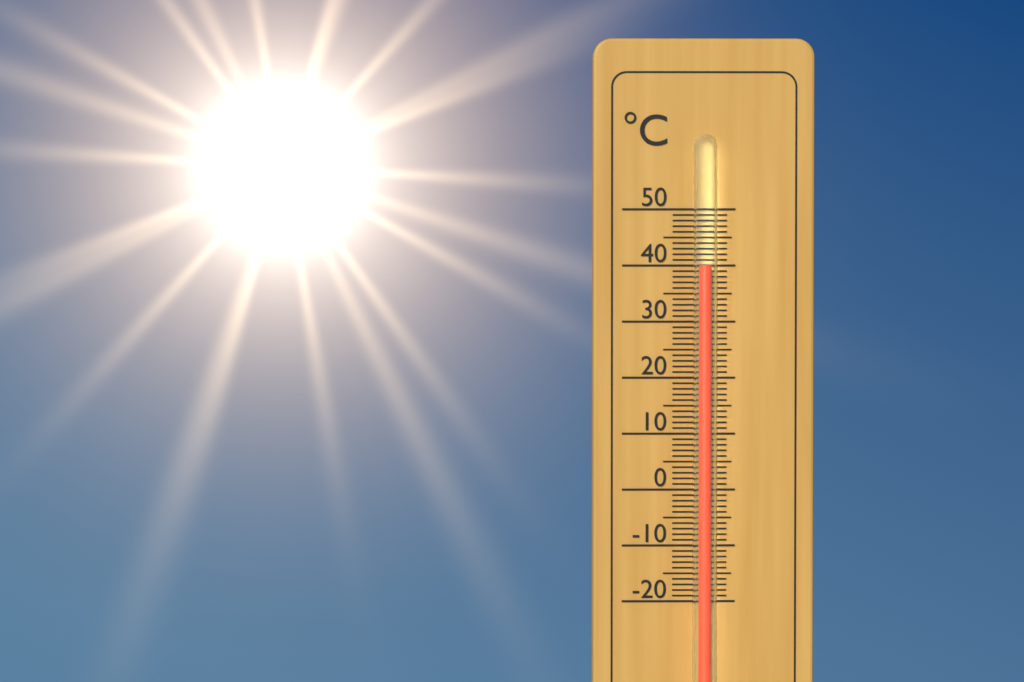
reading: 40 °C
